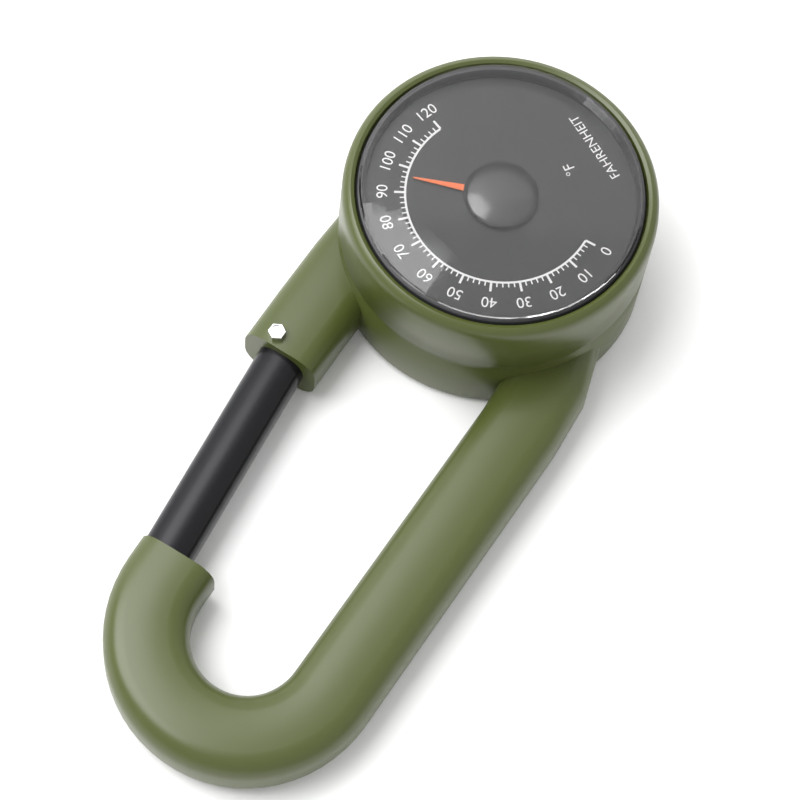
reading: 96 °F
